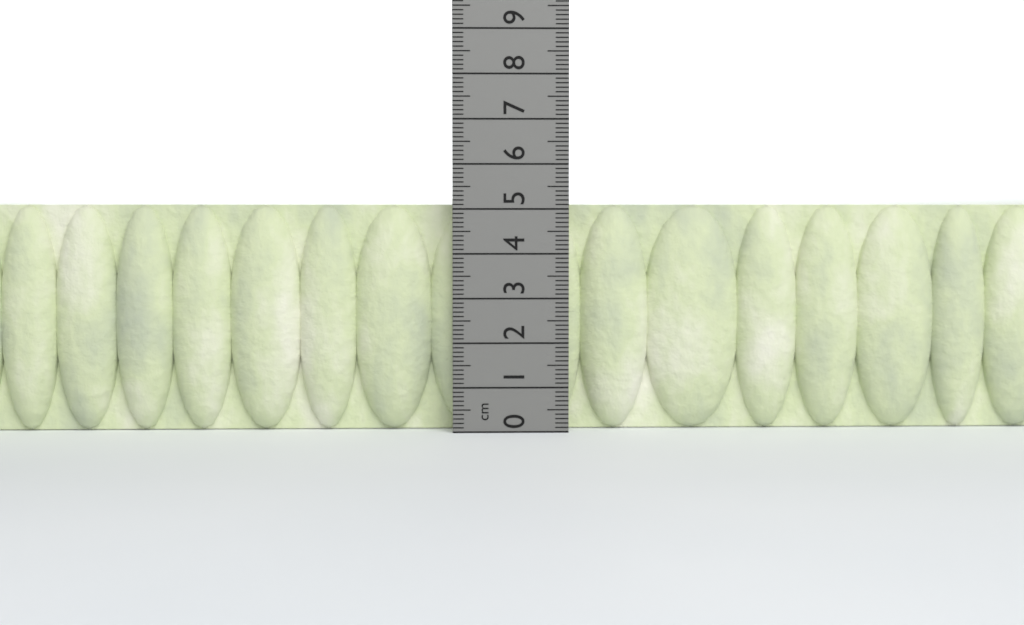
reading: 5.1 cm
